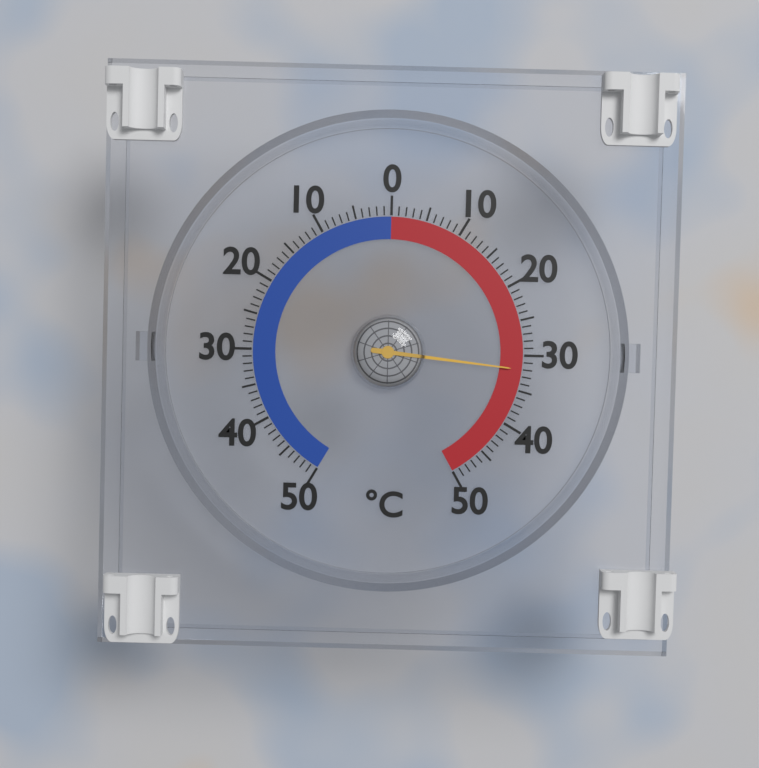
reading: 32 °C
